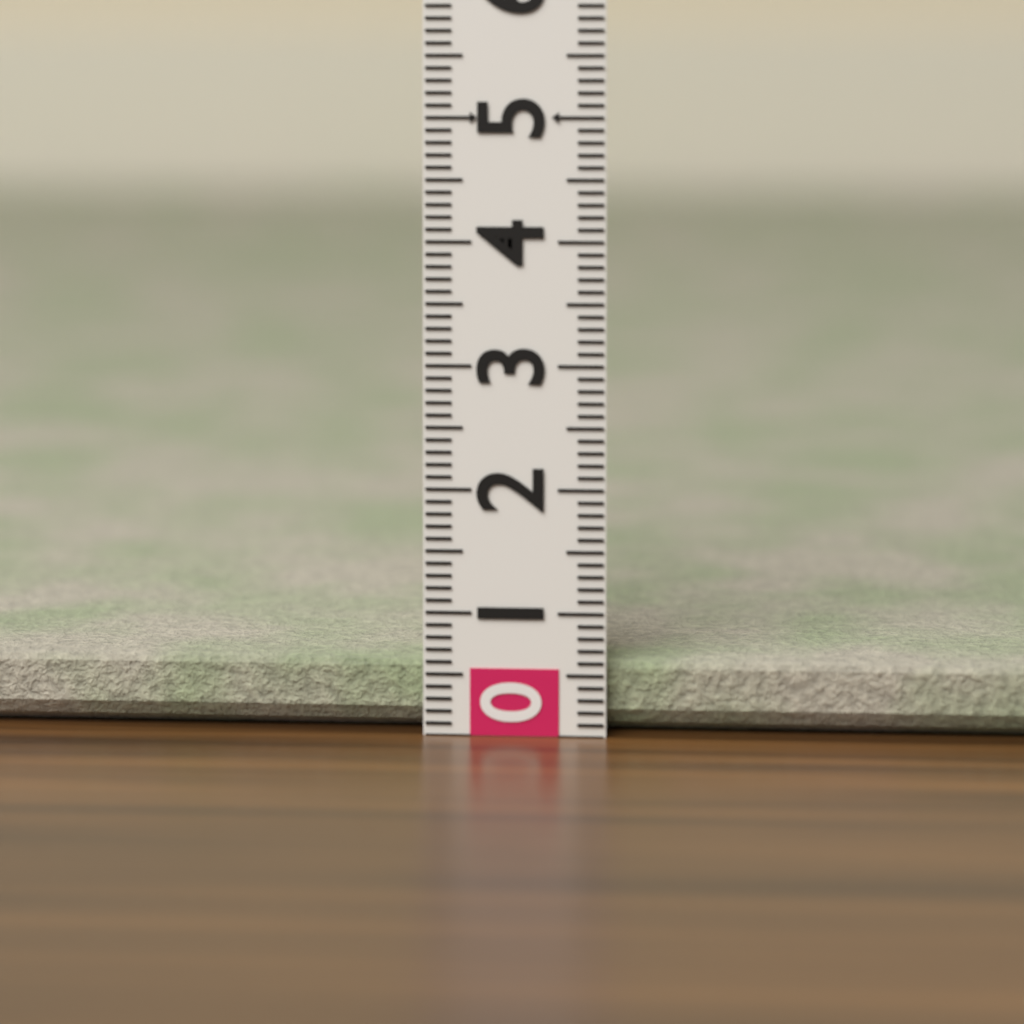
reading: 0.6 (no unit)
